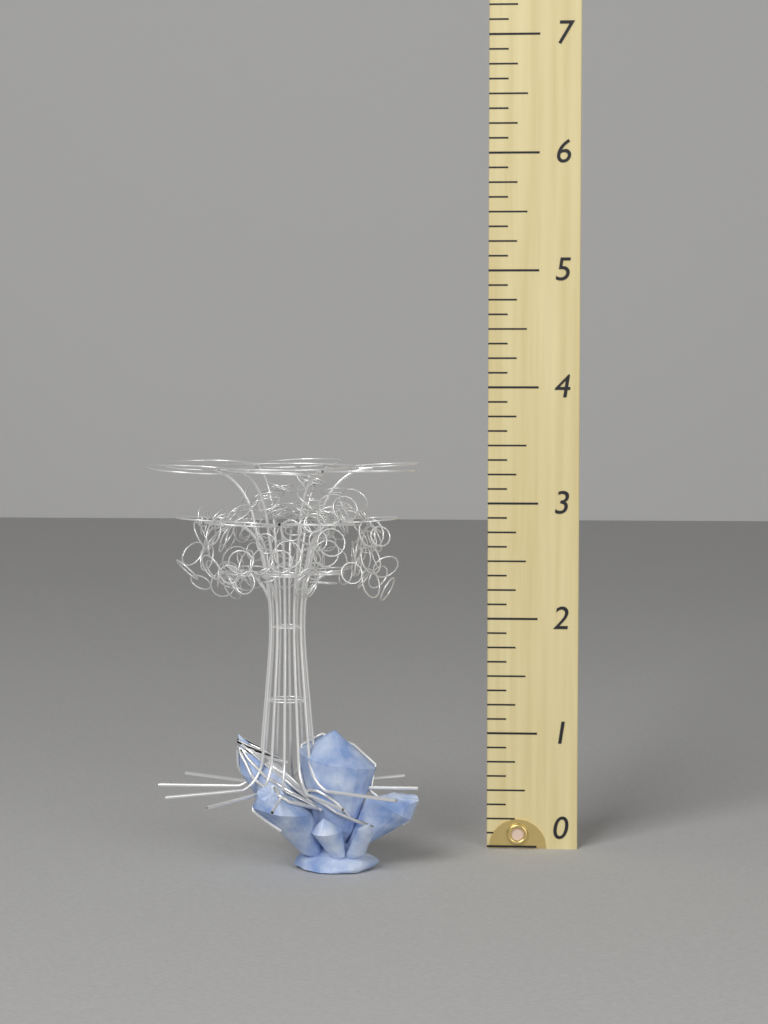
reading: 3.375 (no unit)
